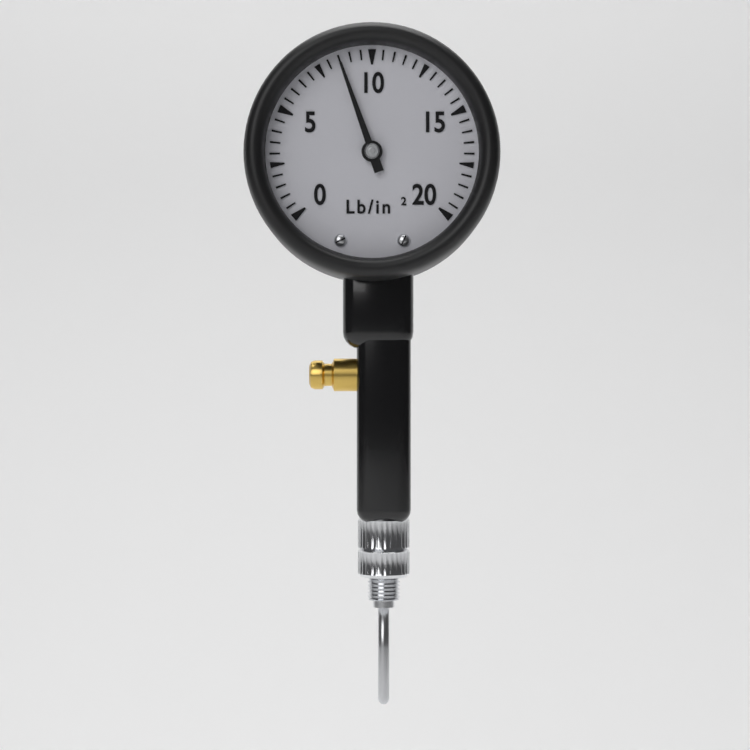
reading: 8.5 lb/in²
